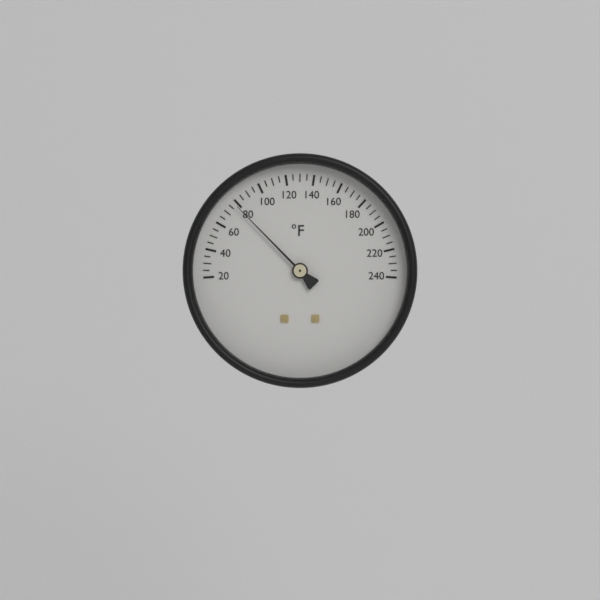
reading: 78 °F
